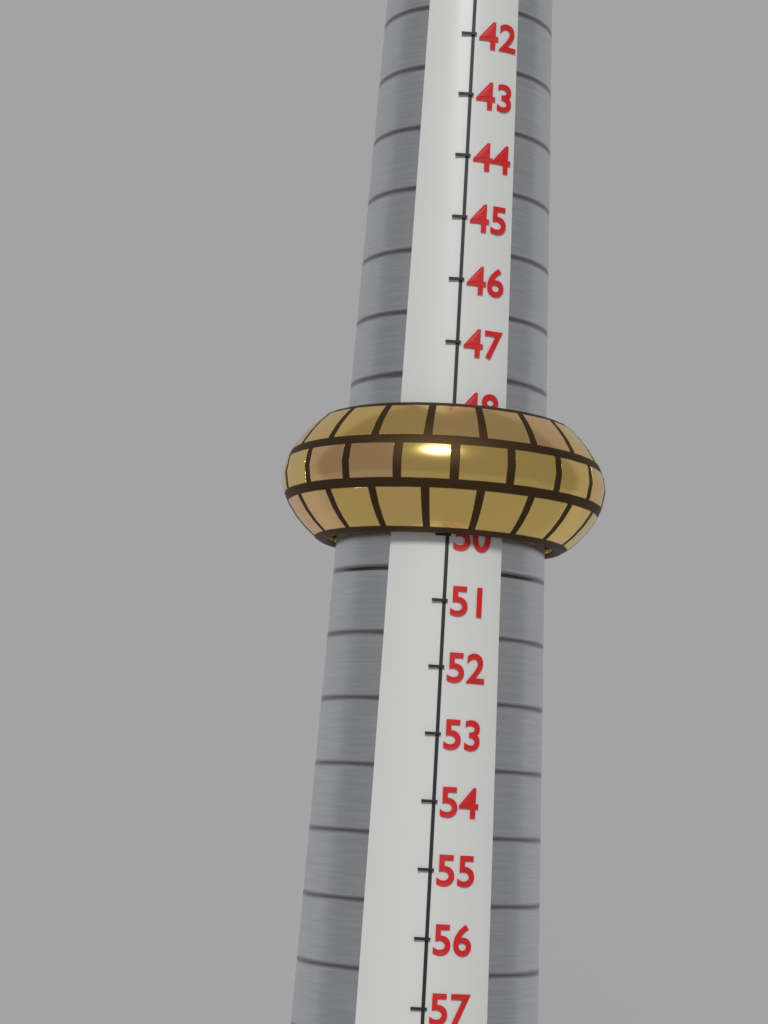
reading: 50 (no unit)
